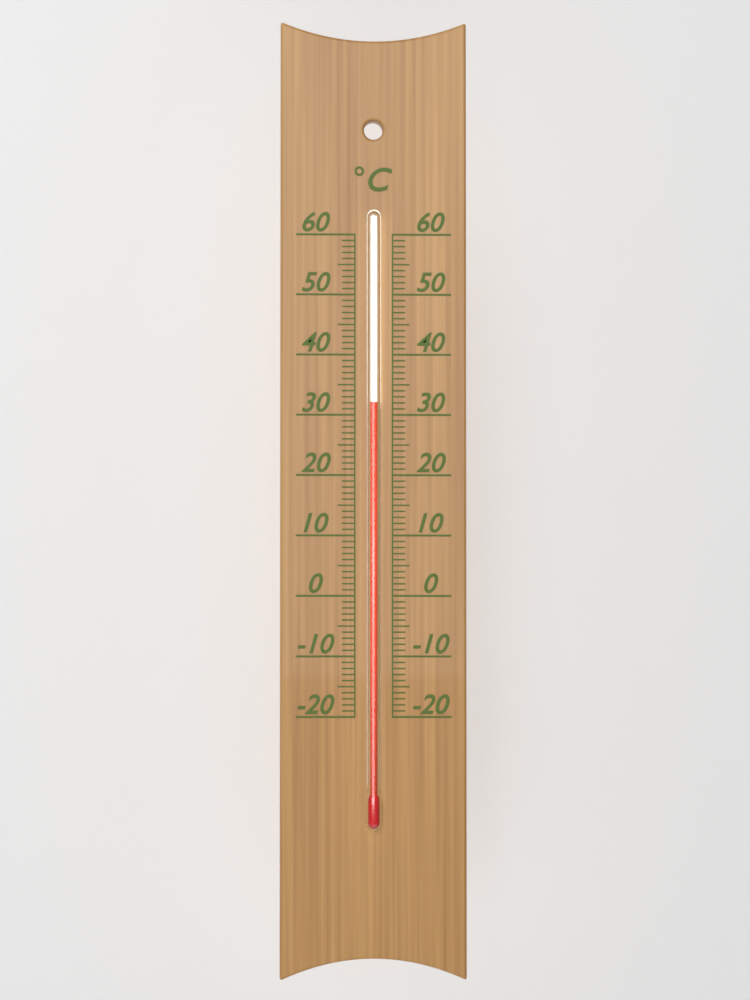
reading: 32 °C
